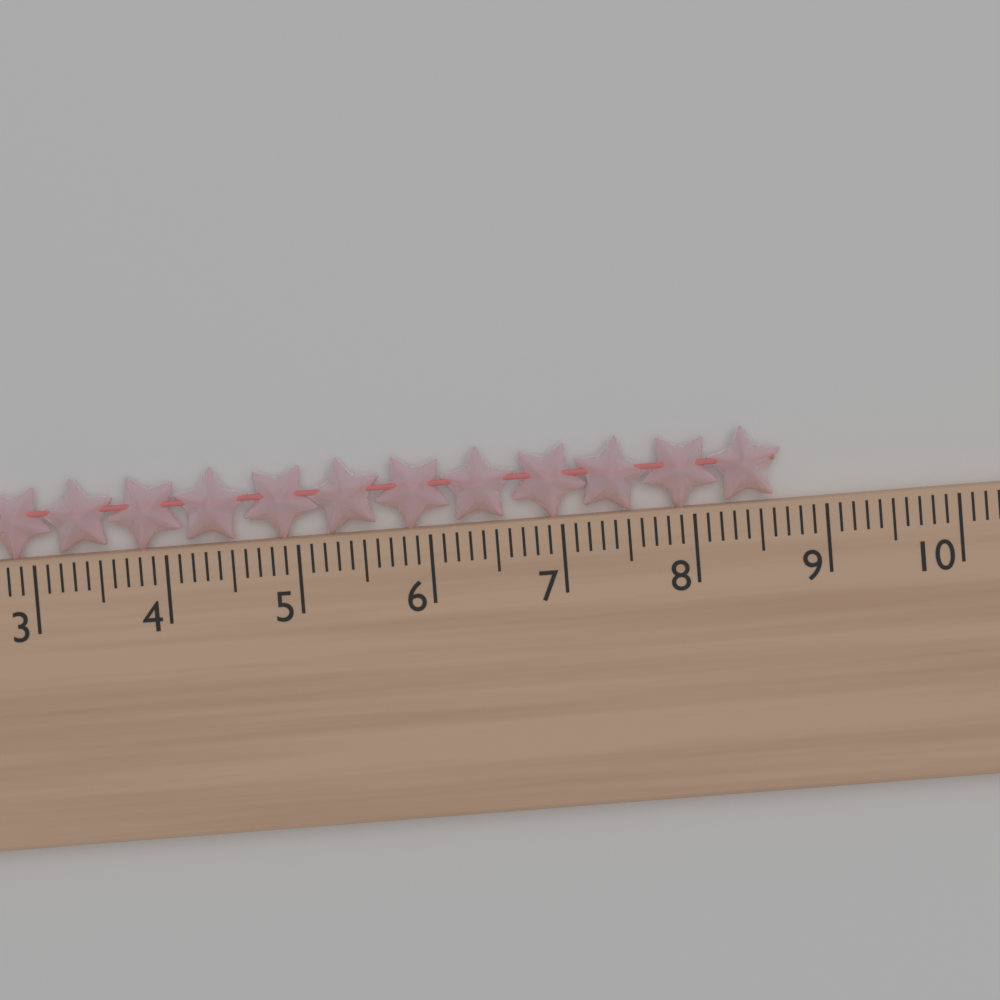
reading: 8.7 cm
